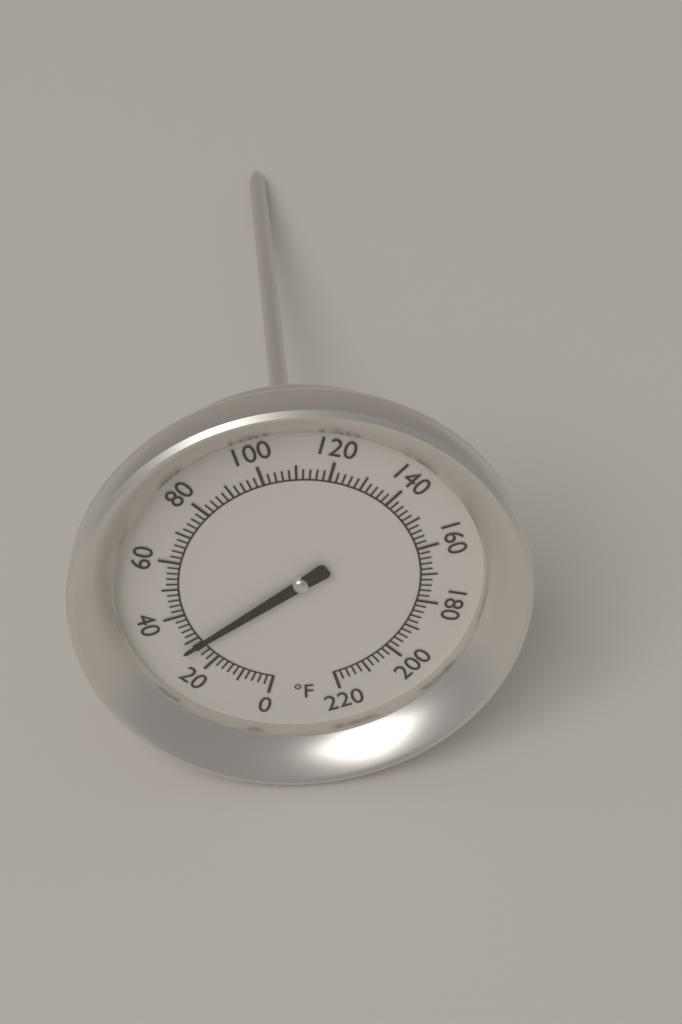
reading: 28 °F
